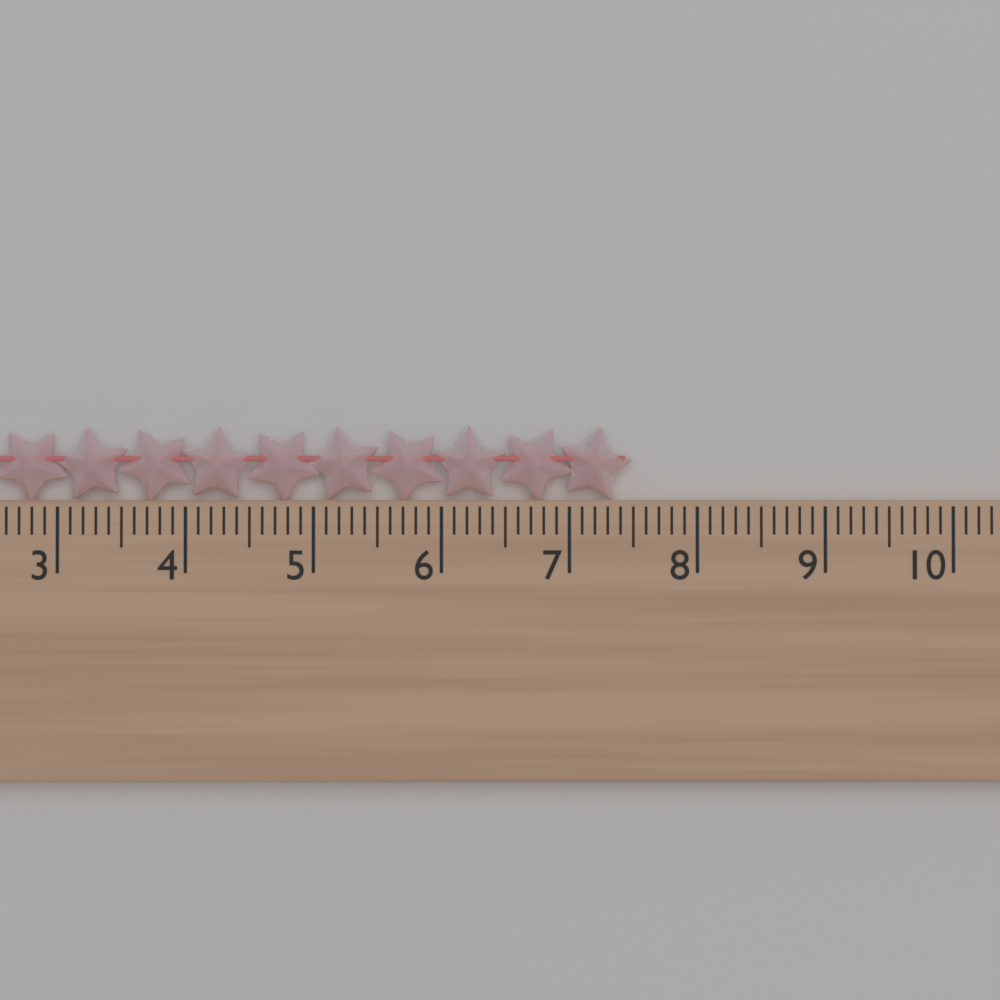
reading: 7.5 cm
